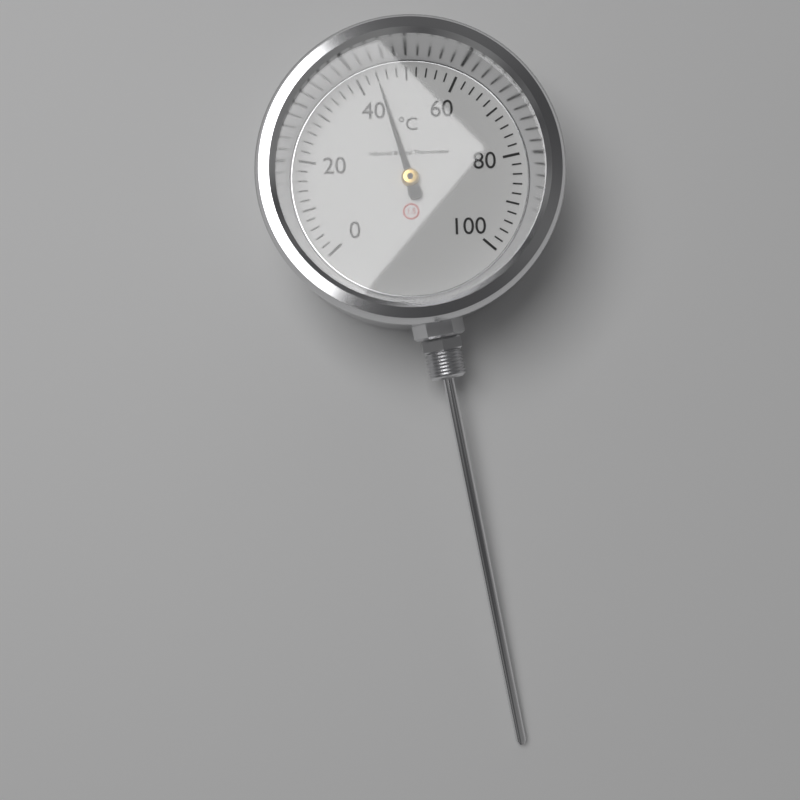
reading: 44 °C
